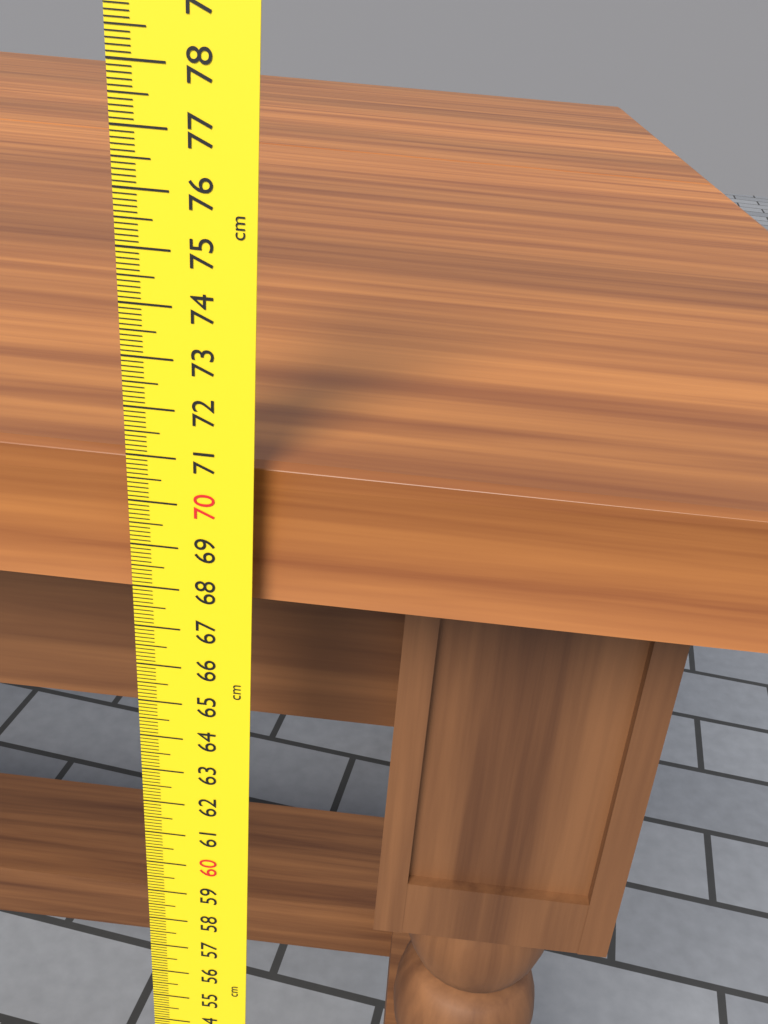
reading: 70.8 cm
